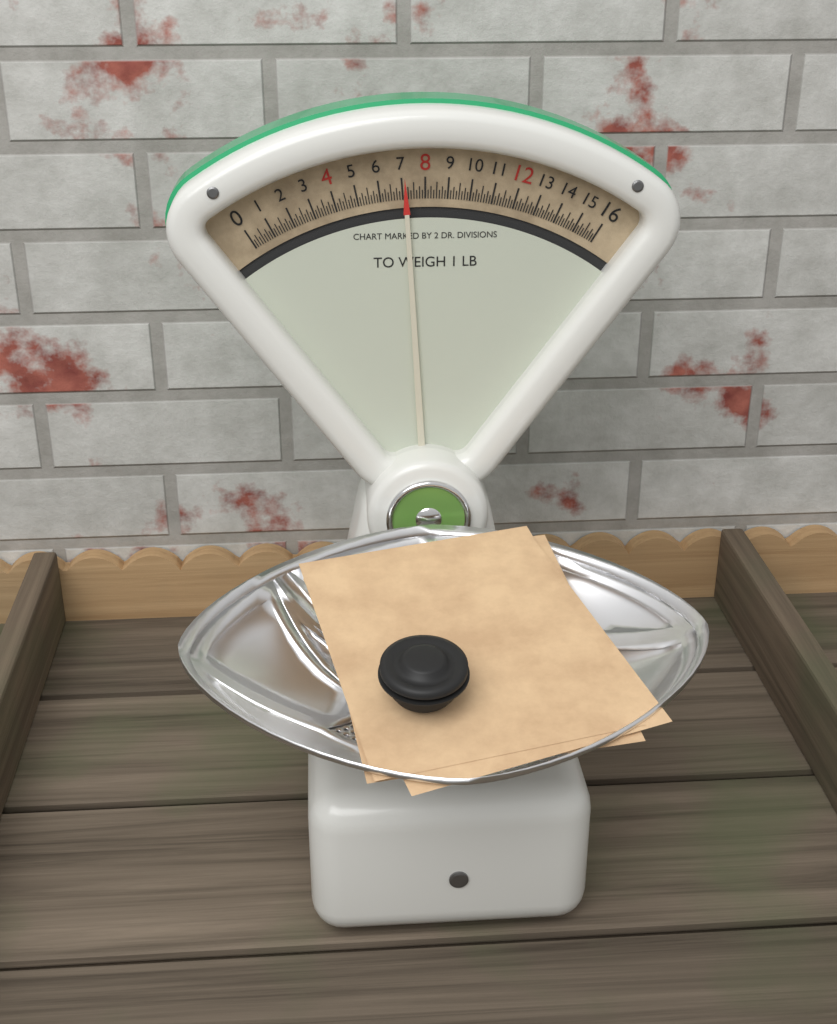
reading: 7.125 oz
